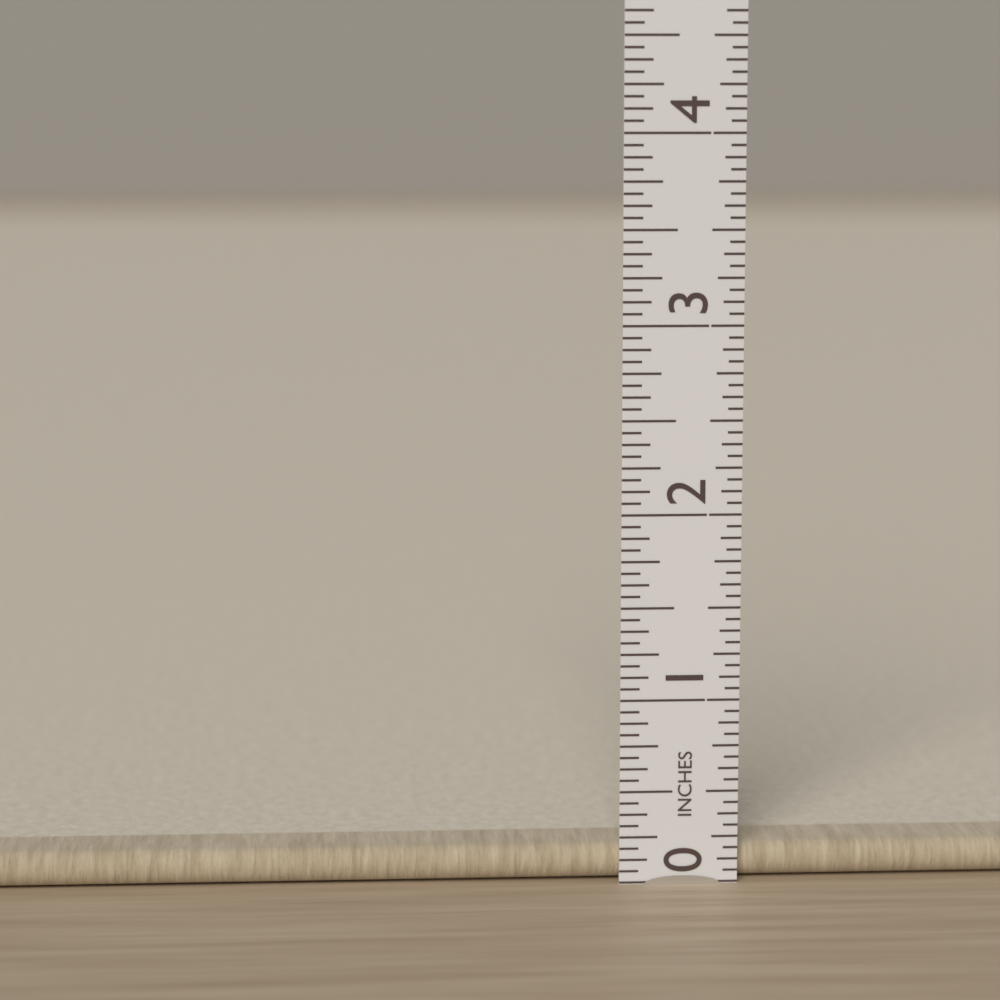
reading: 0.1875 in
